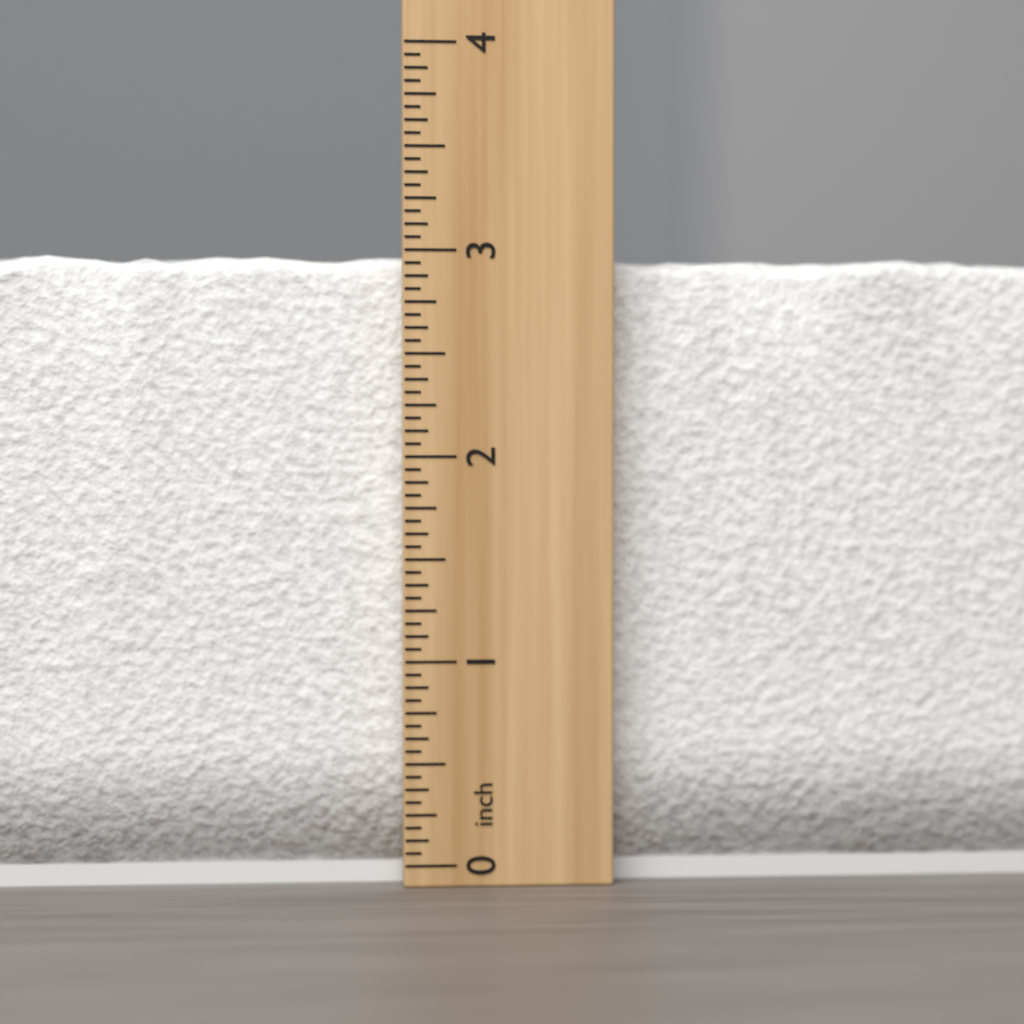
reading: 3.0000 inch
